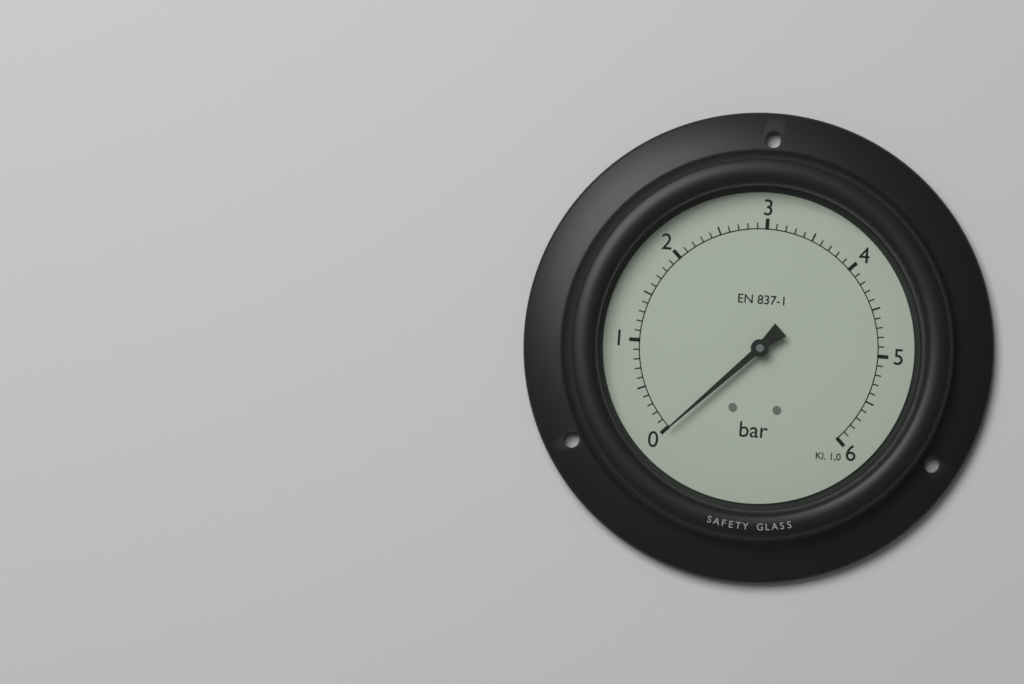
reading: 0.0 bar
